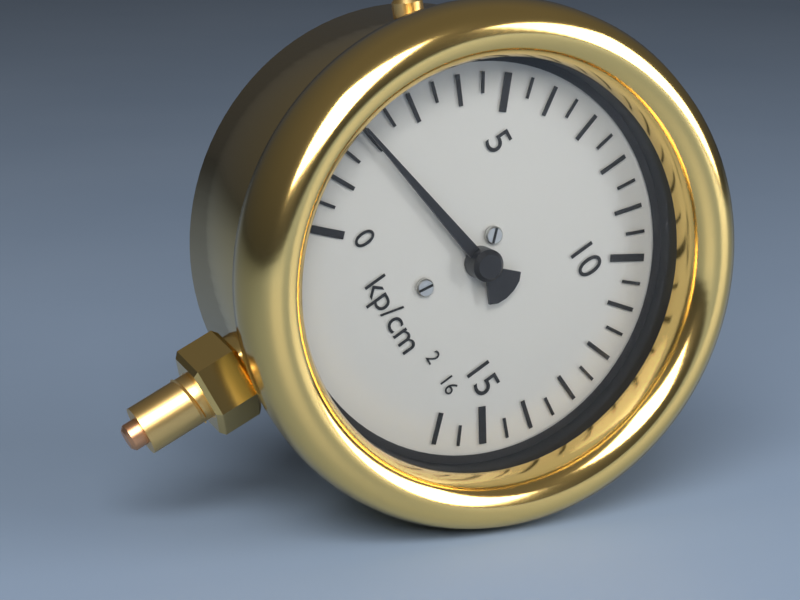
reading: 2.0 kp/cm²
